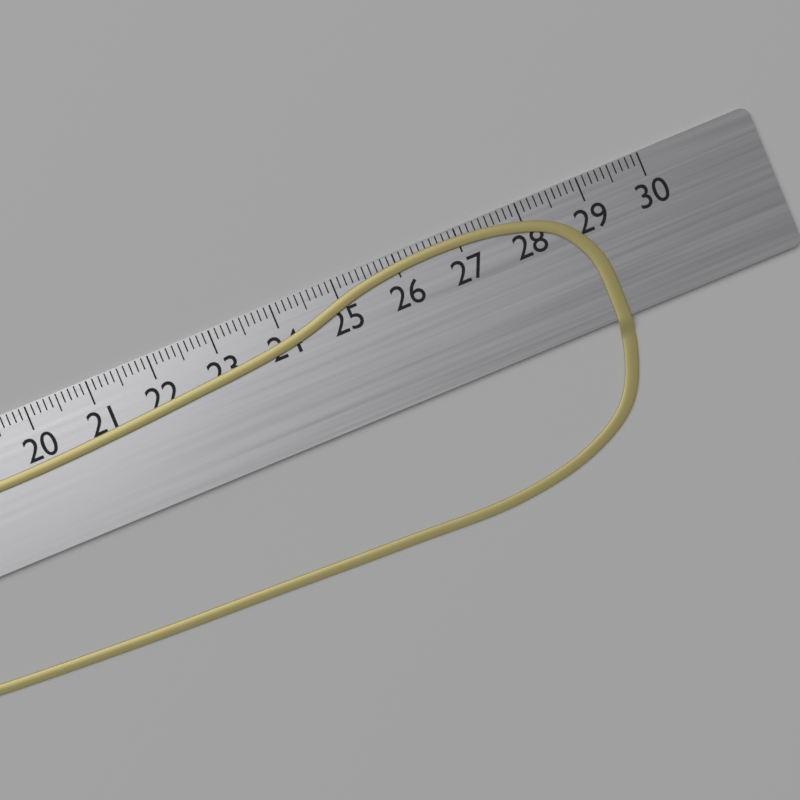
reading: 29.0 cm
